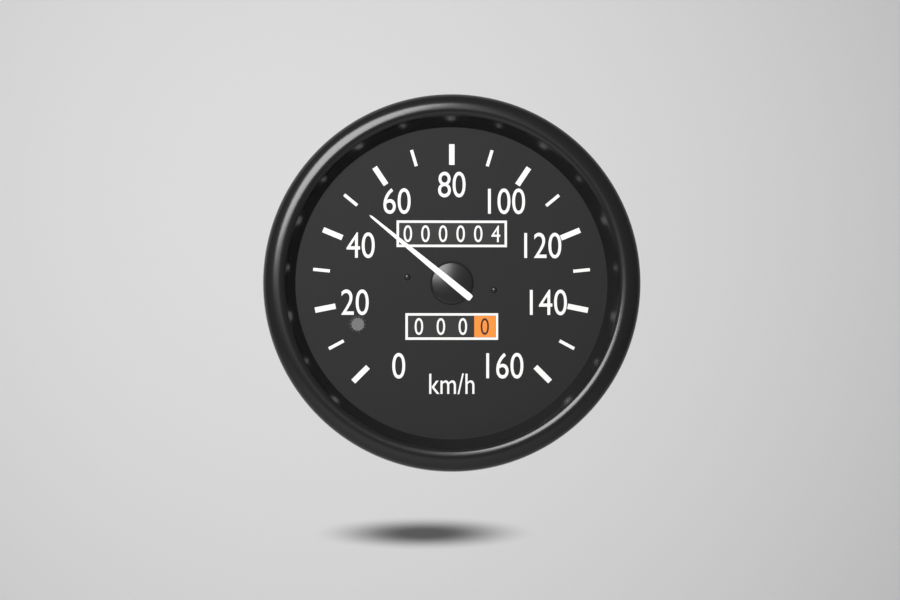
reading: 50 km/h
